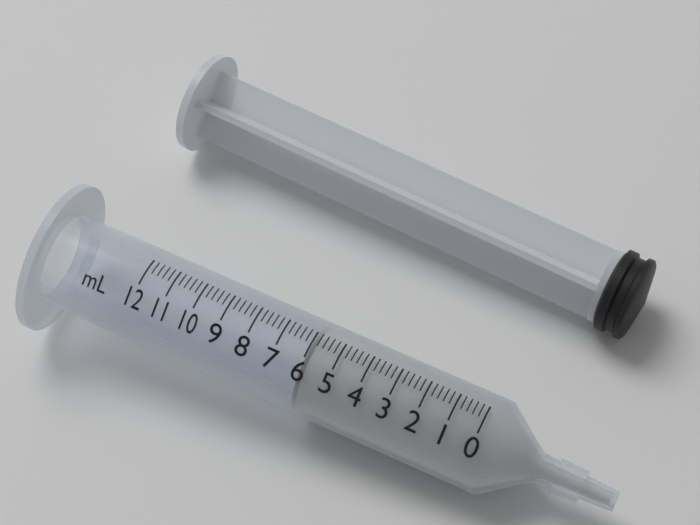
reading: 6.0 ml
